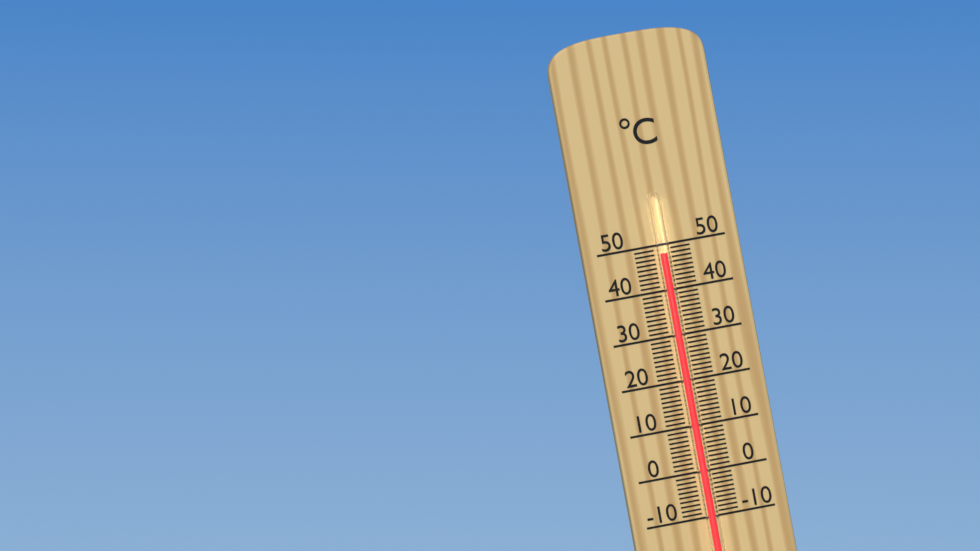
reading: 48 °C
